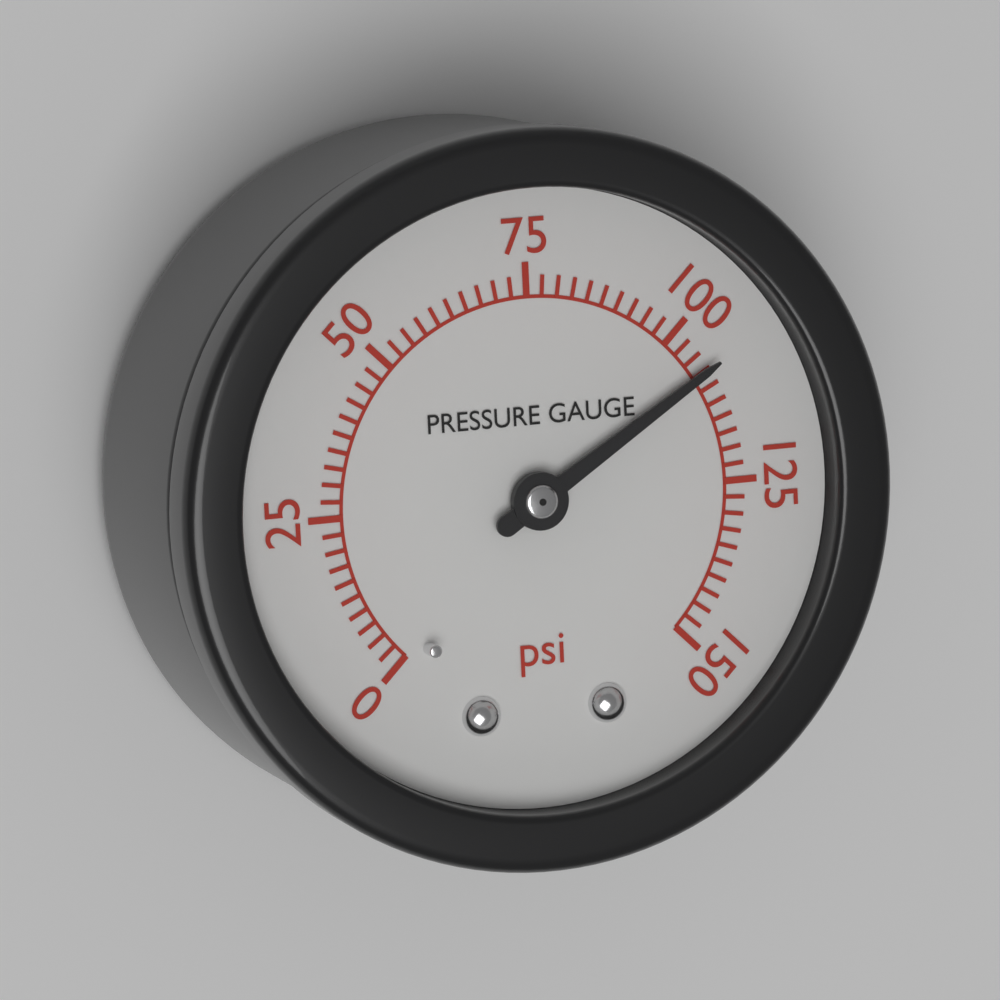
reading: 107.5 psi
